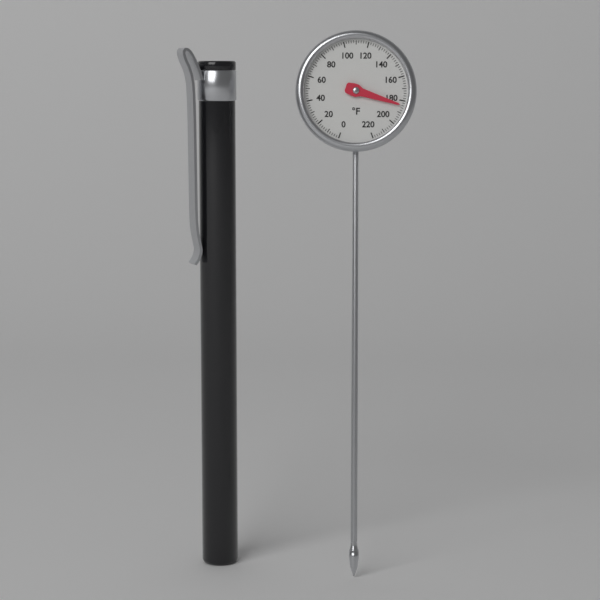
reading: 184 °F
